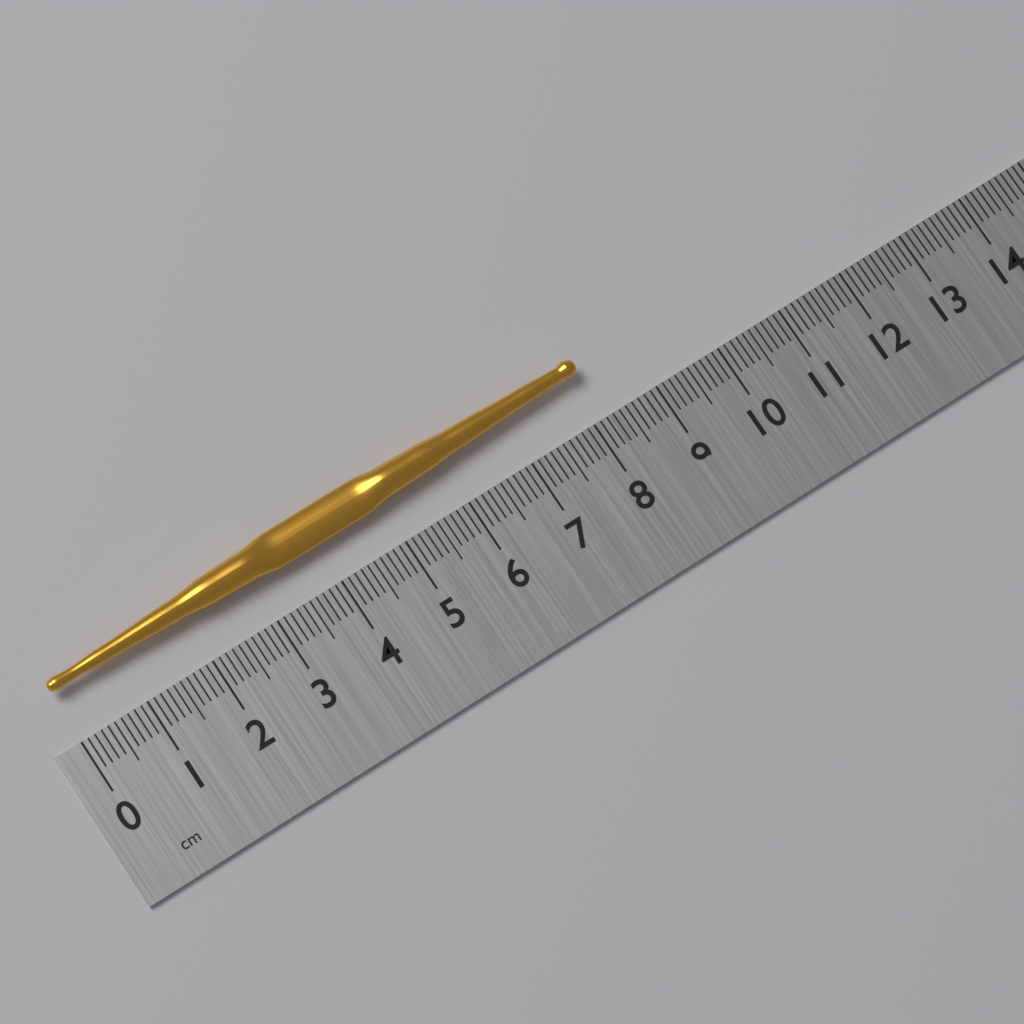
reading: 8.2 cm
